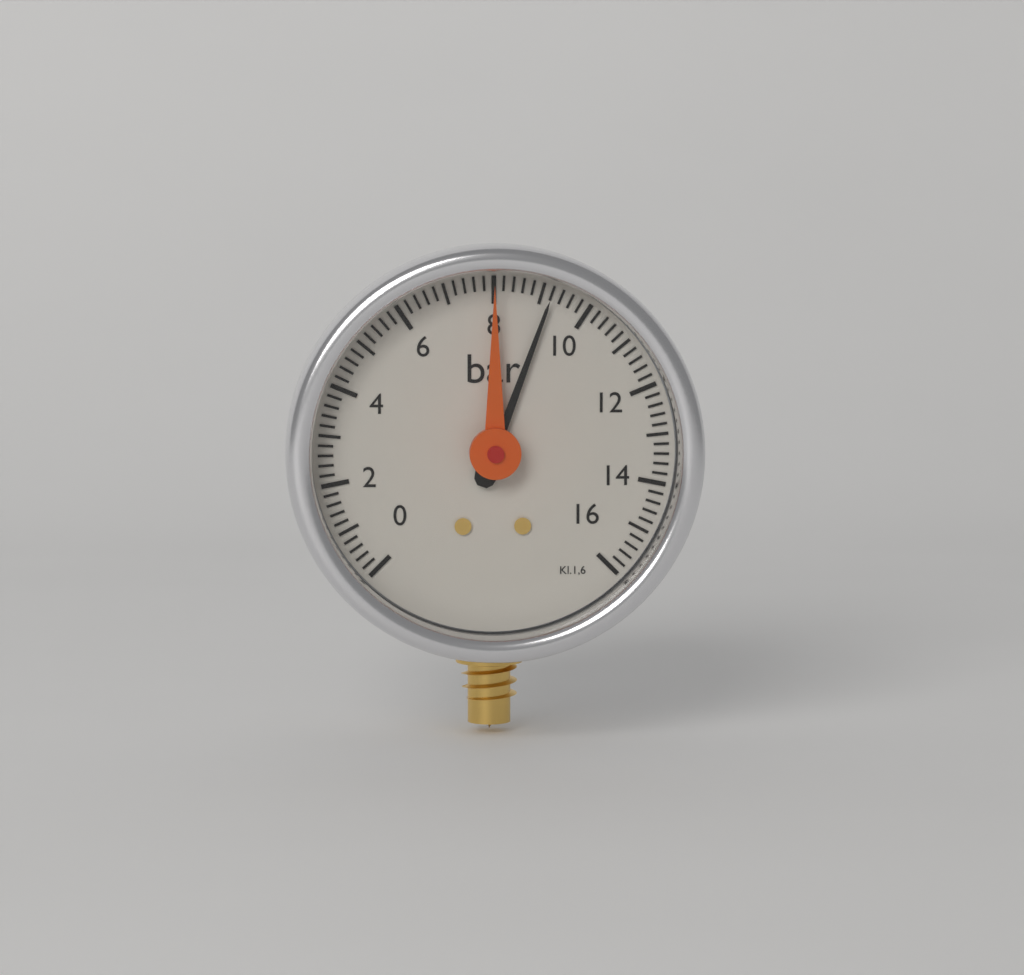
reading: 9.2 bar
